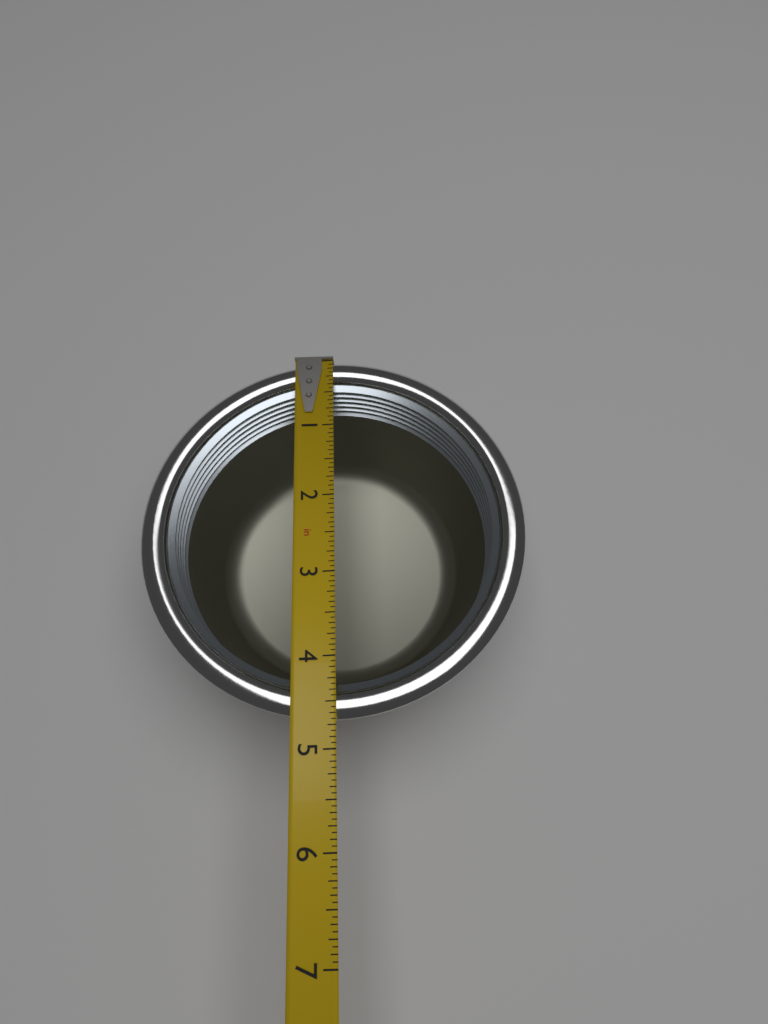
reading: 4.6875 in
